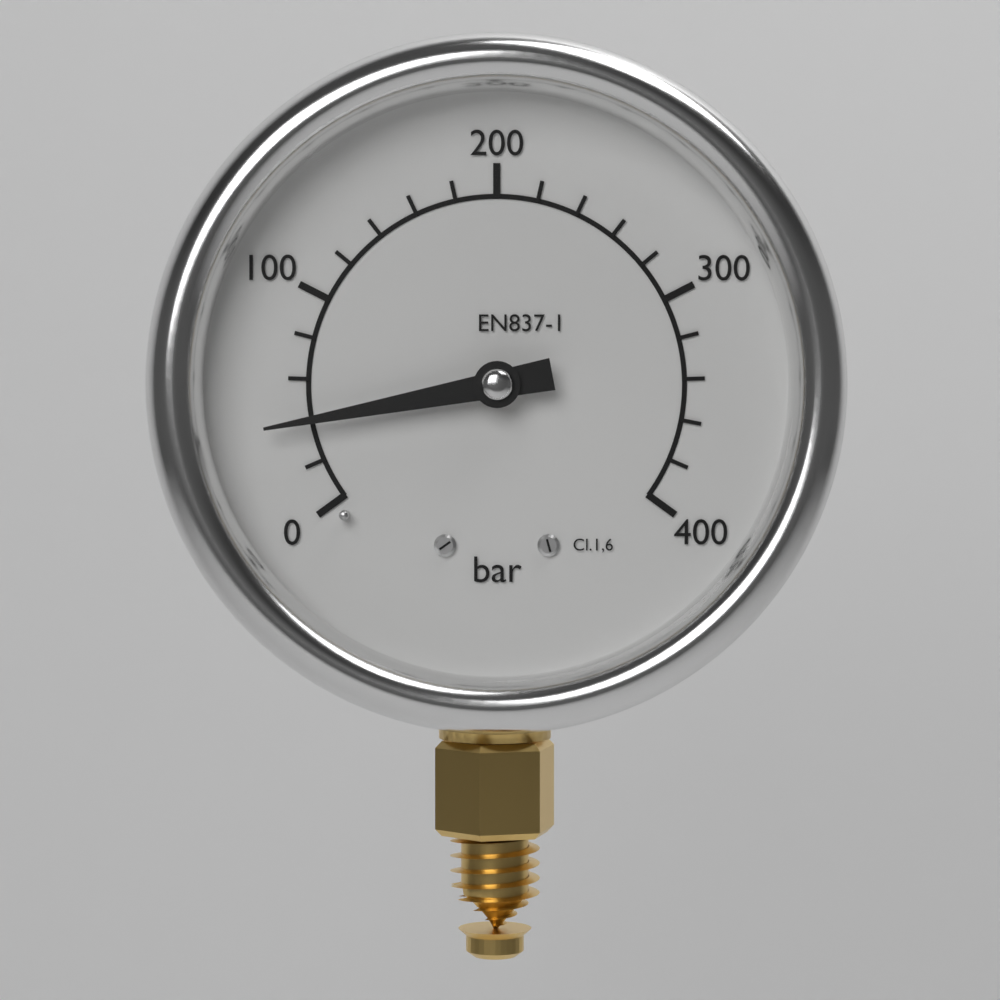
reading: 40 bar
